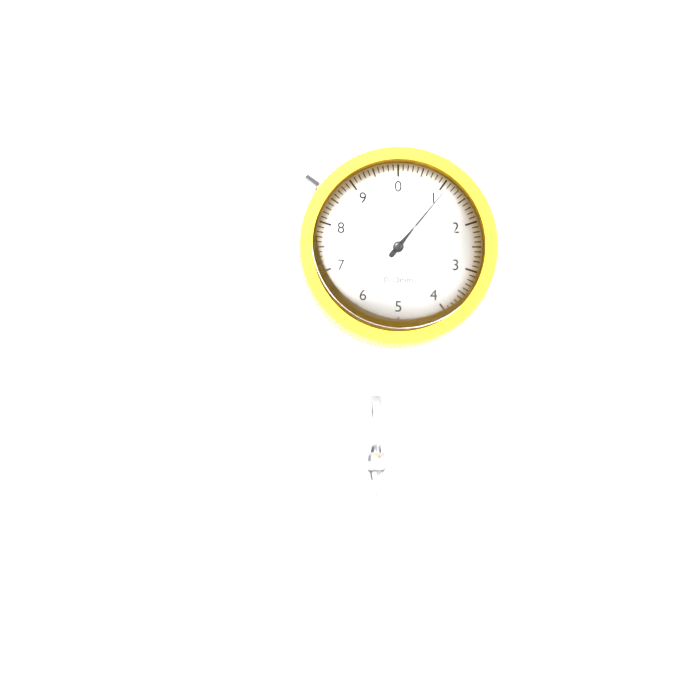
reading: 1.1 mm
